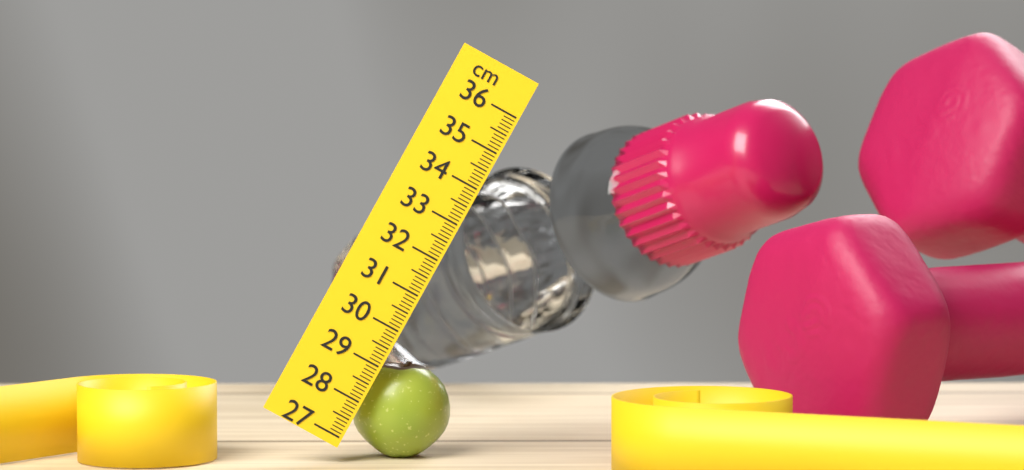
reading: 29.4 cm
